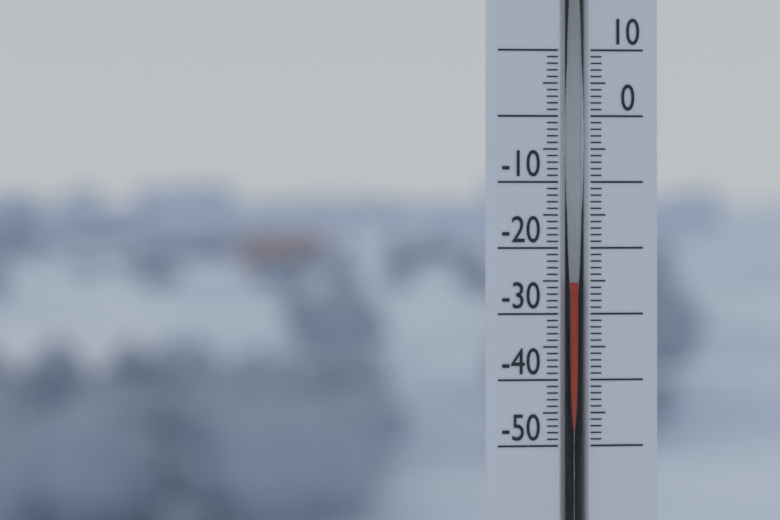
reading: -25 (no unit)
